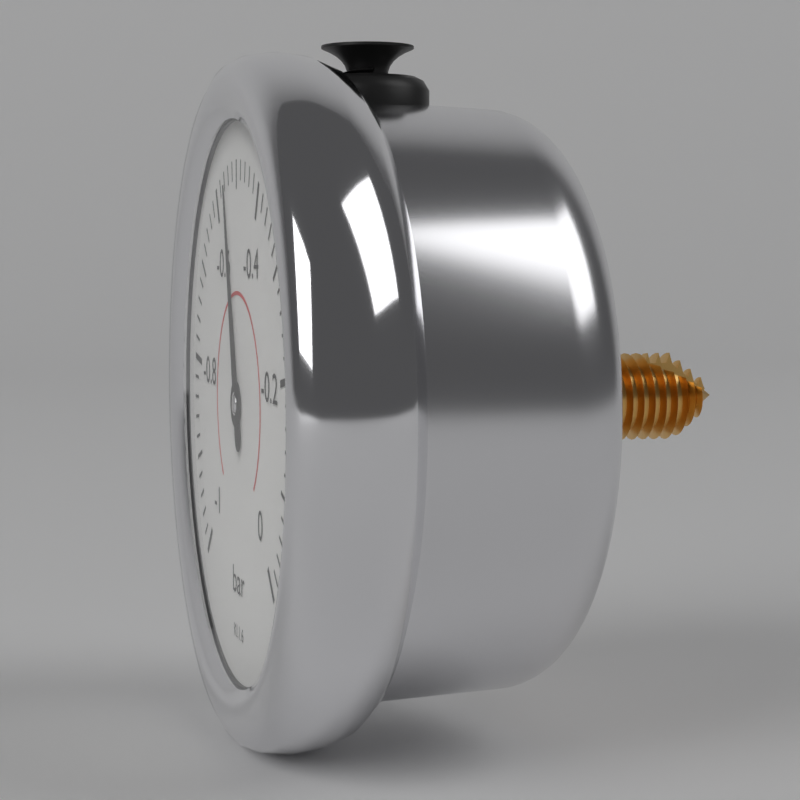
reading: -0.56 bar
